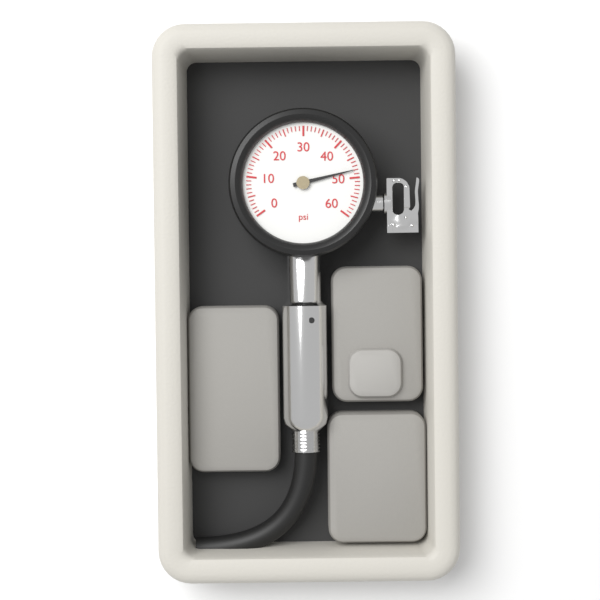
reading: 48 psi
